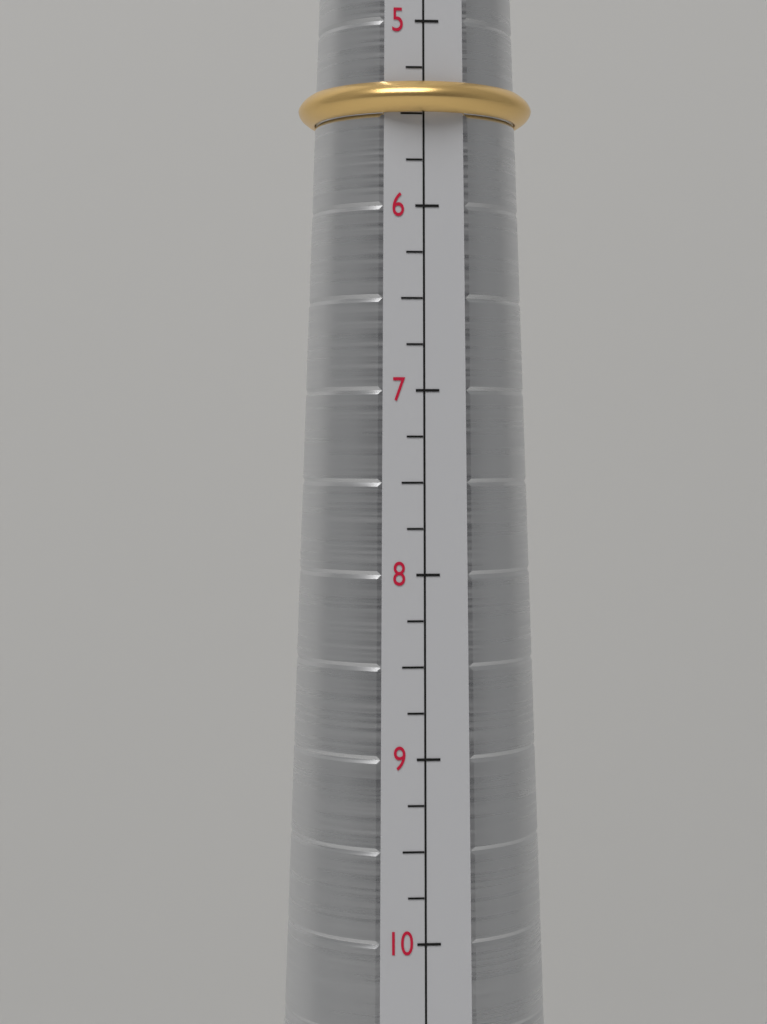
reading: 5.50 (no unit)
